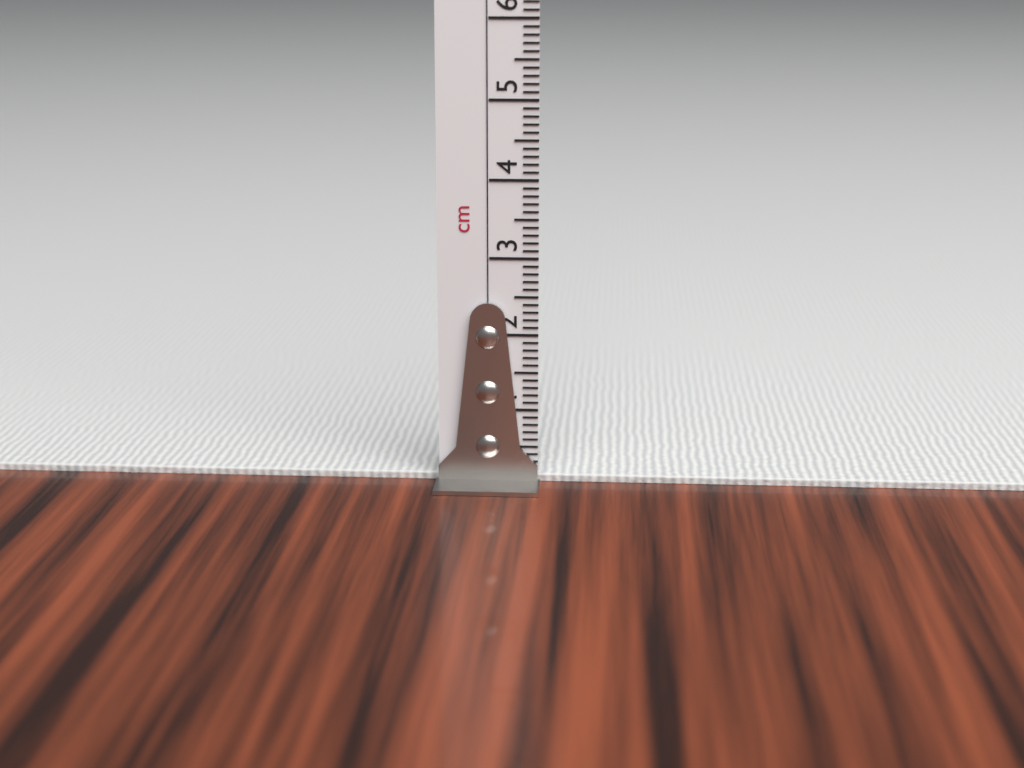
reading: 0.1 cm
